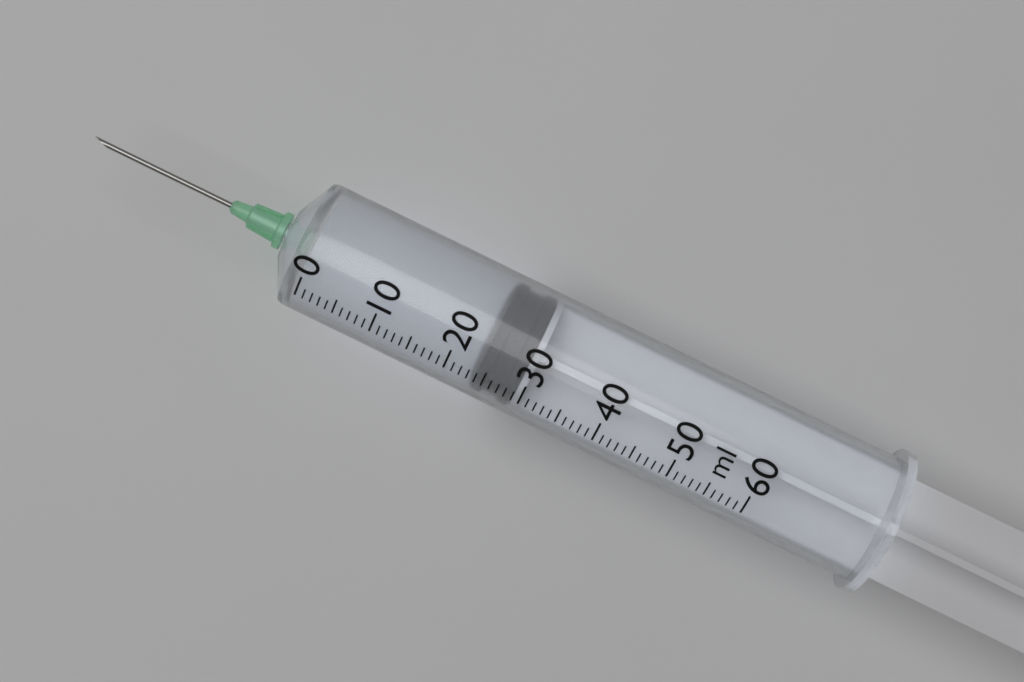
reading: 24 ml
